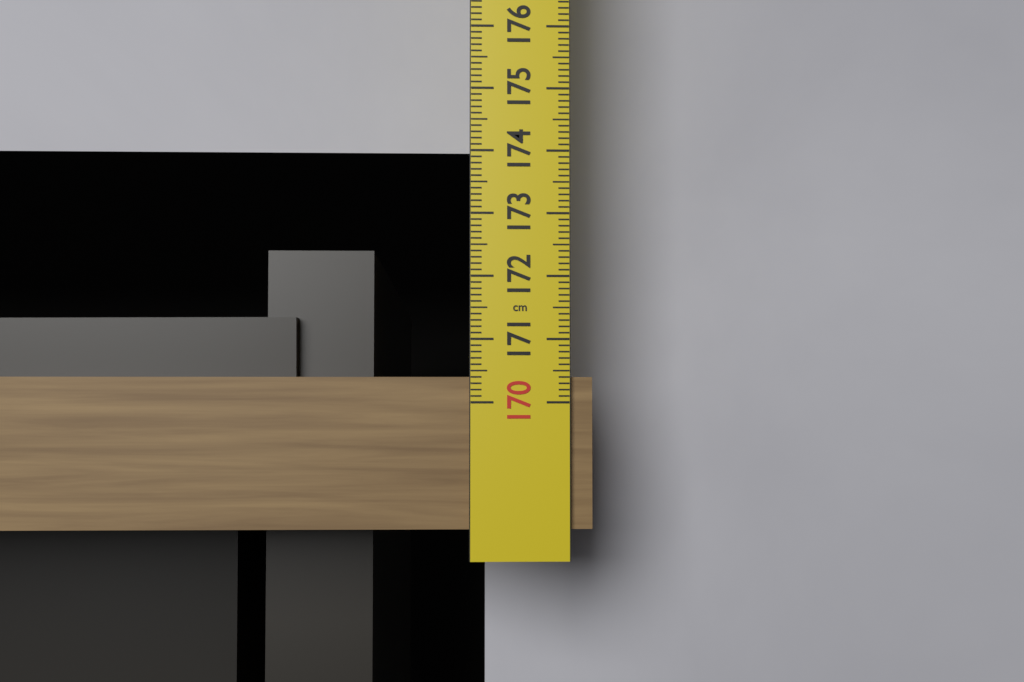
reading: 170.4 cm
